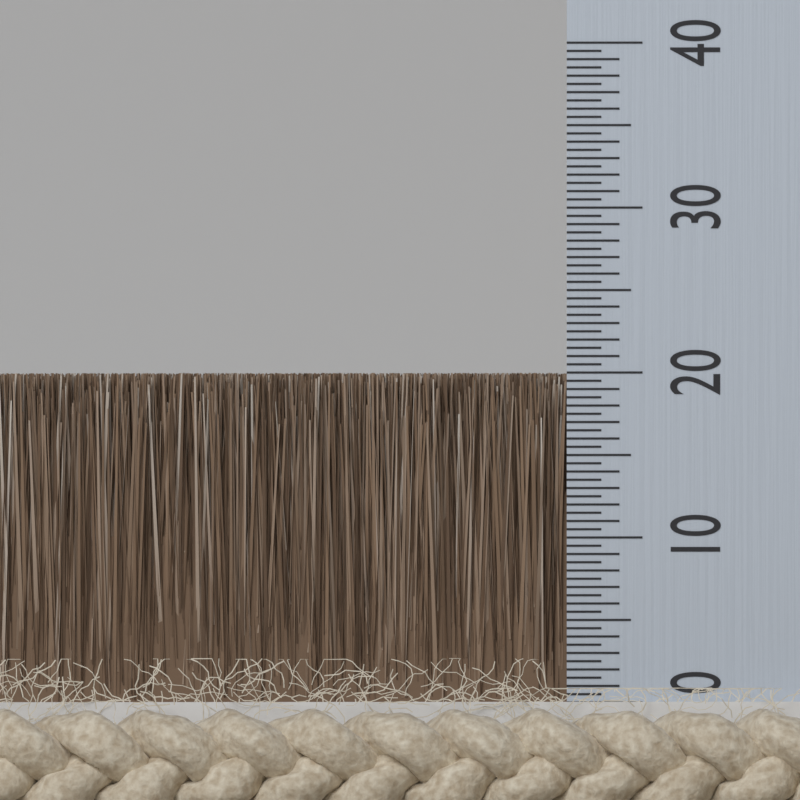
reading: 20.0 (no unit)
